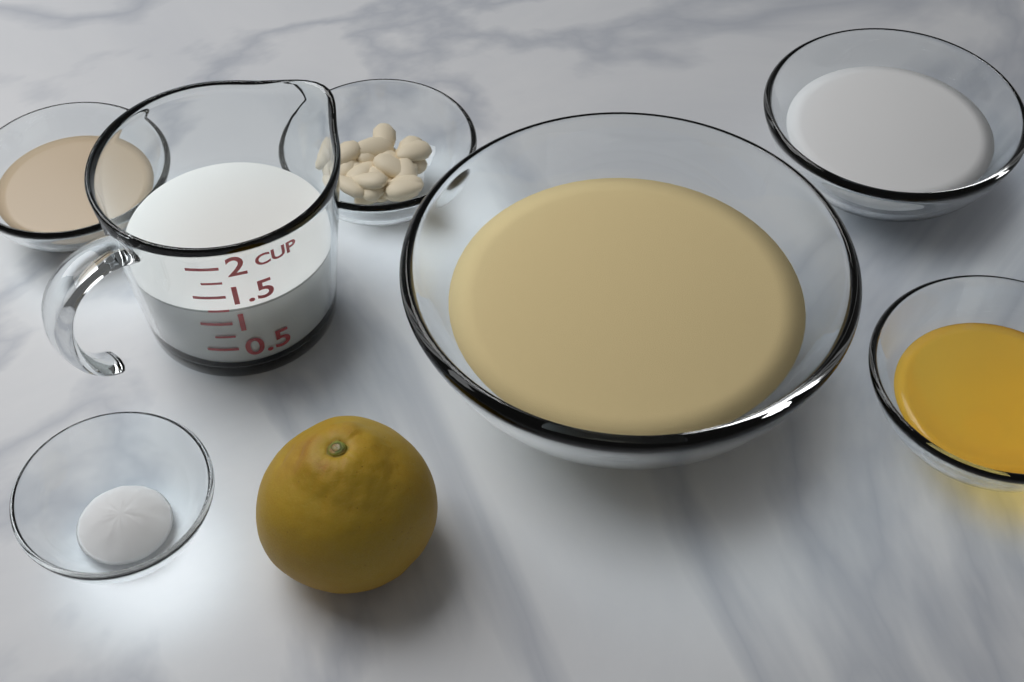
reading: 1.25 cup
